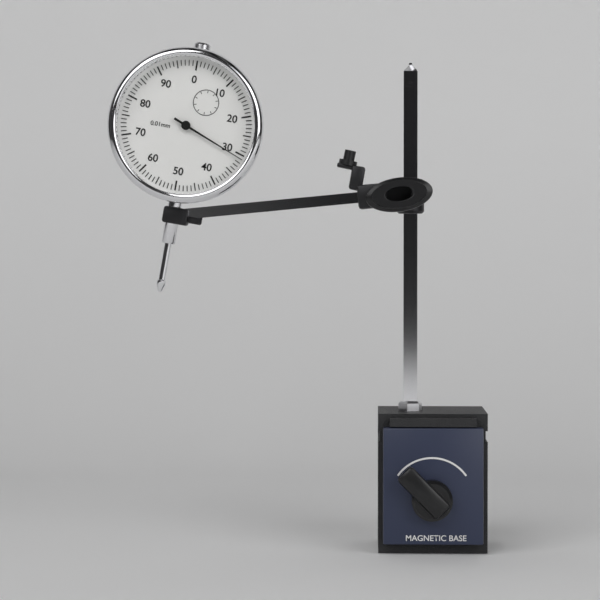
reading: 0.31 mm
